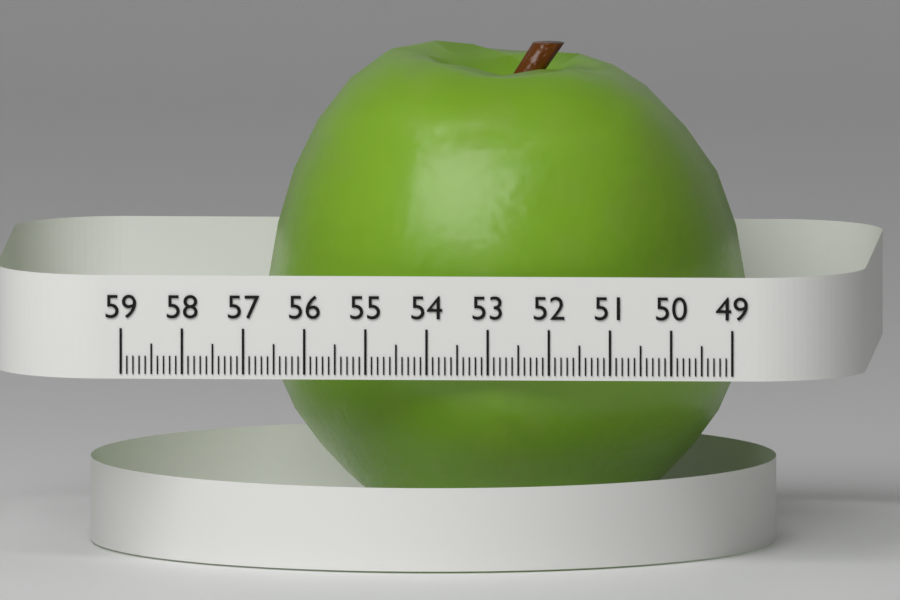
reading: 56.8 (no unit)
